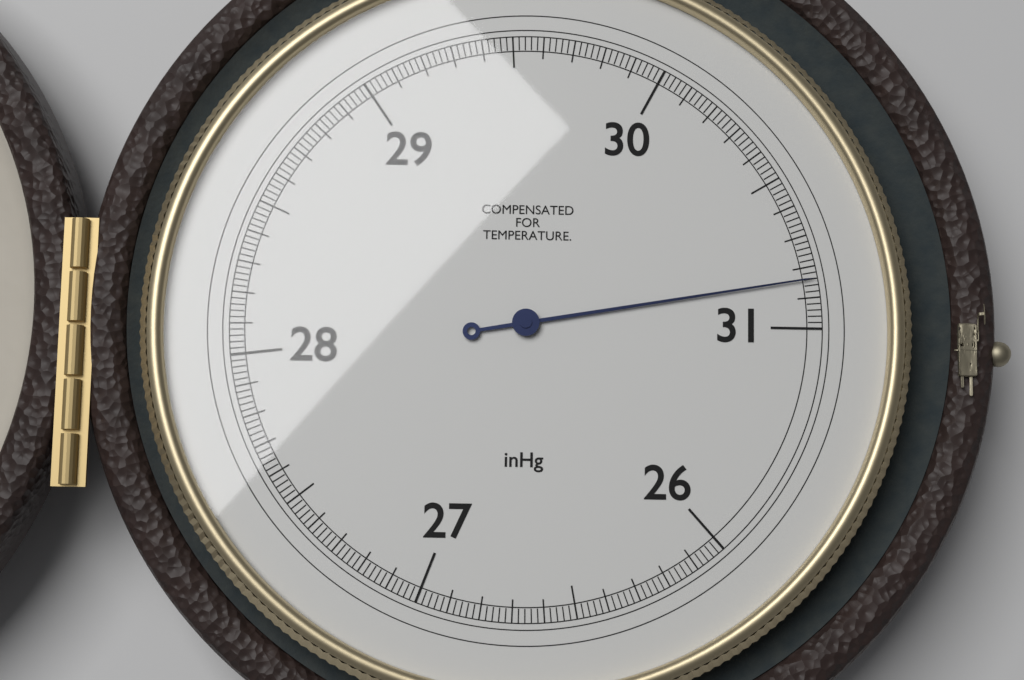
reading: 30.84 inHg
